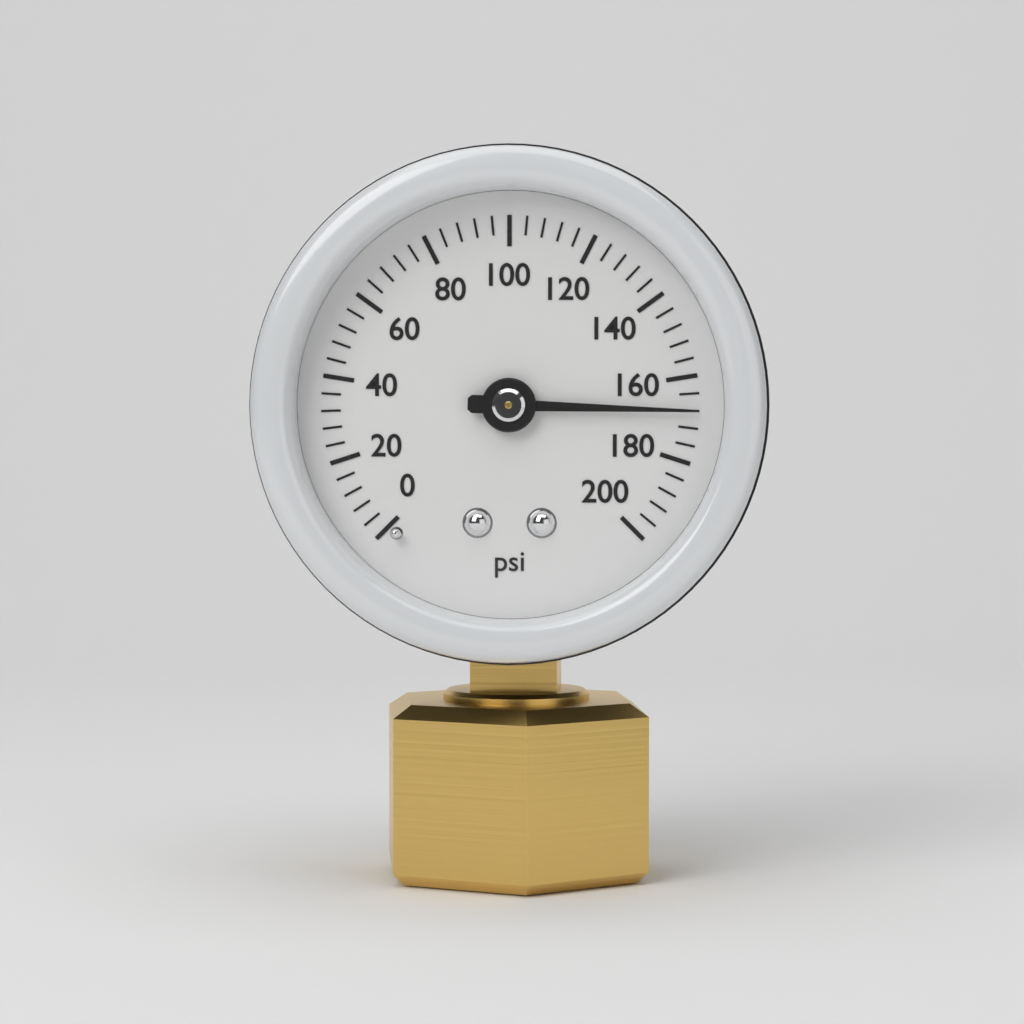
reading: 168 psi
